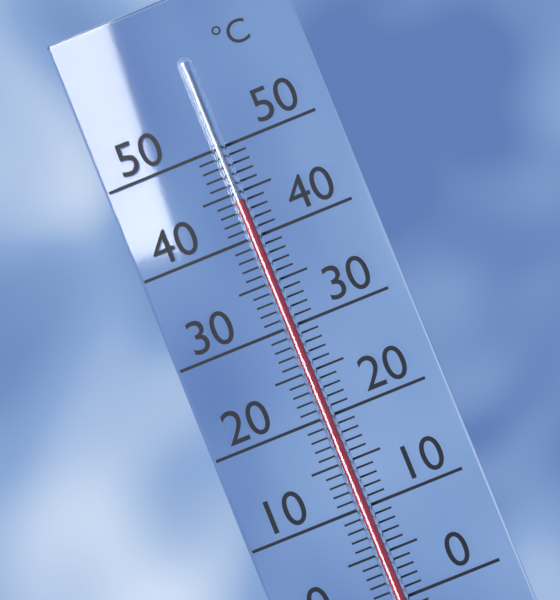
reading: 44 °C
